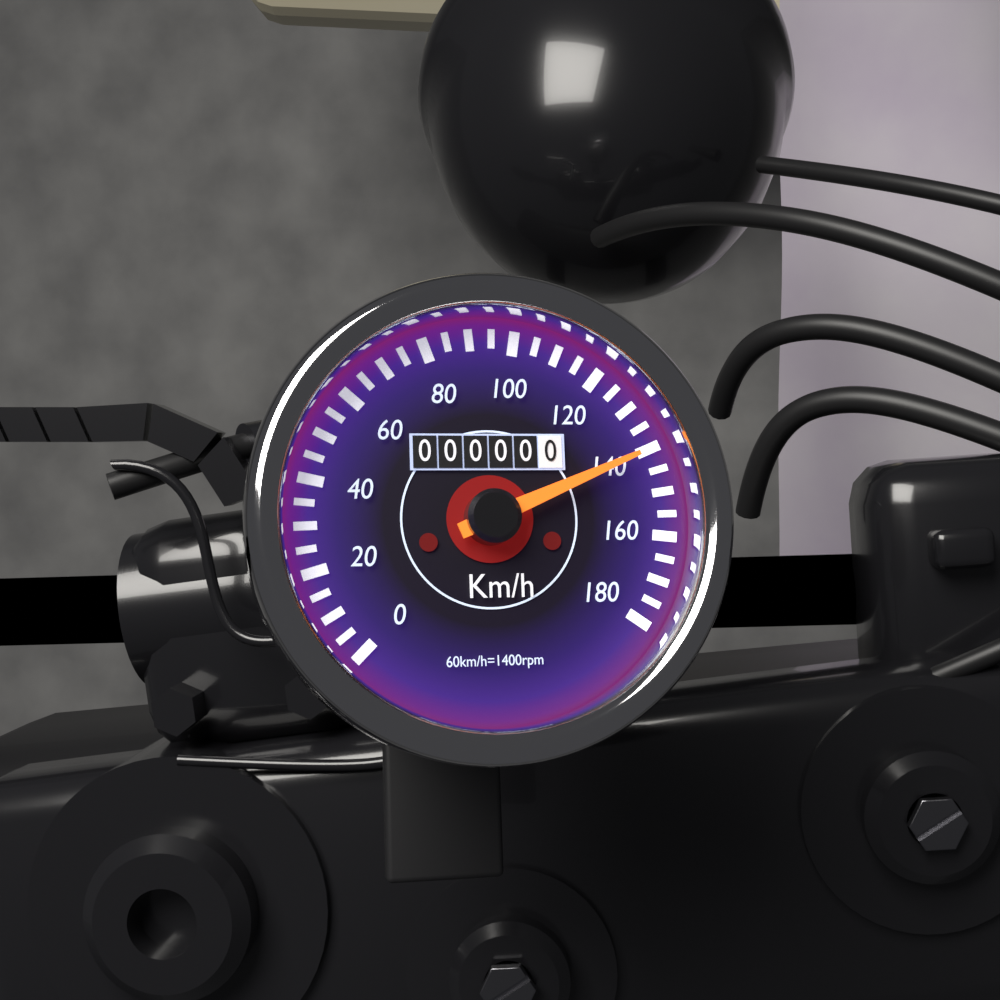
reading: 140 km/h
